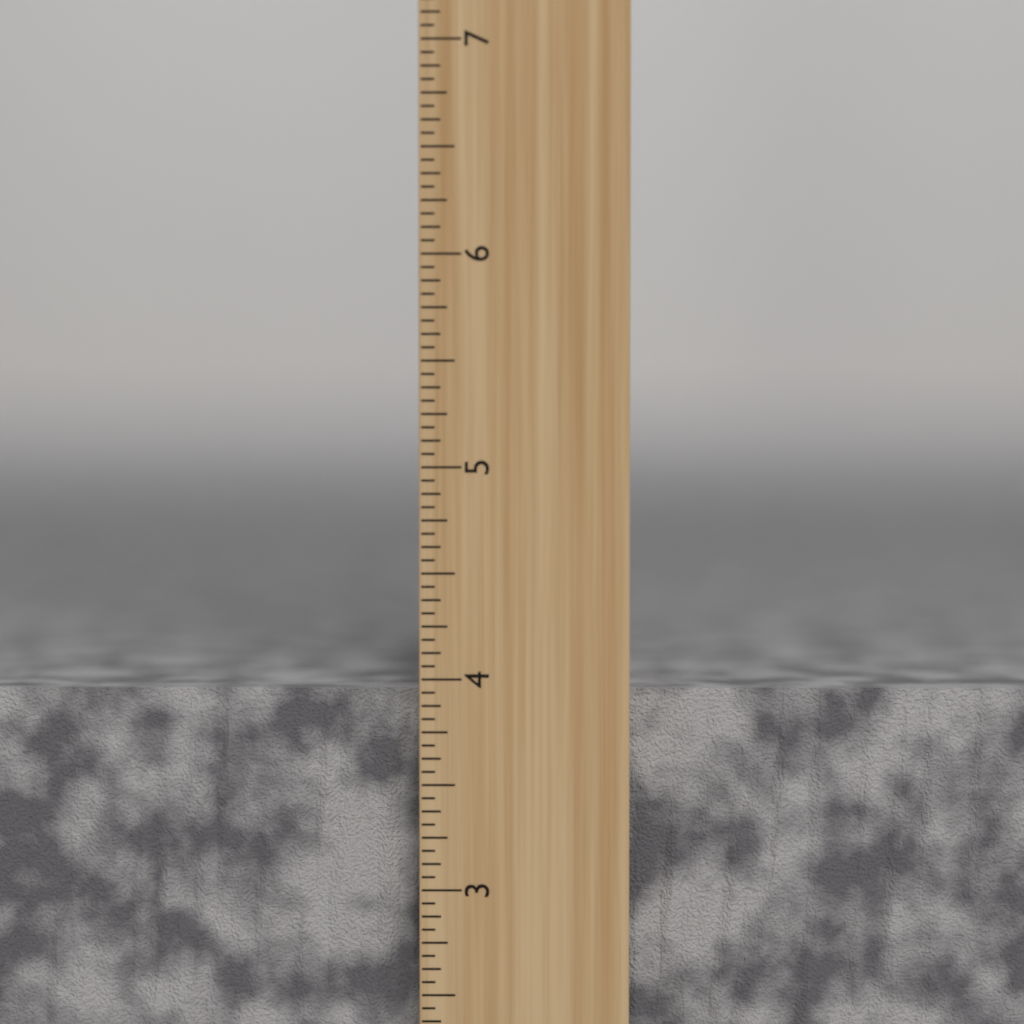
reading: 3.9375 inch
